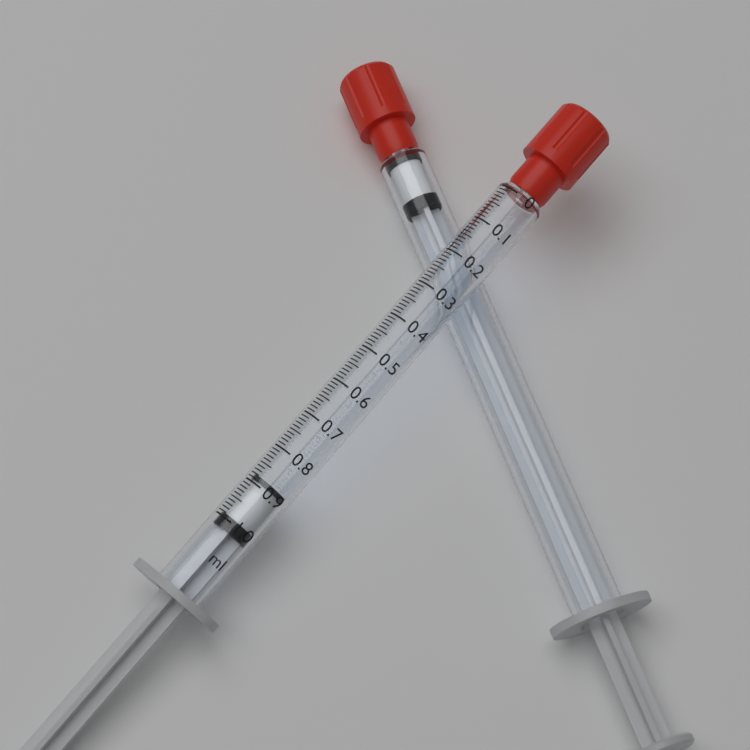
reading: 0.88 ml
